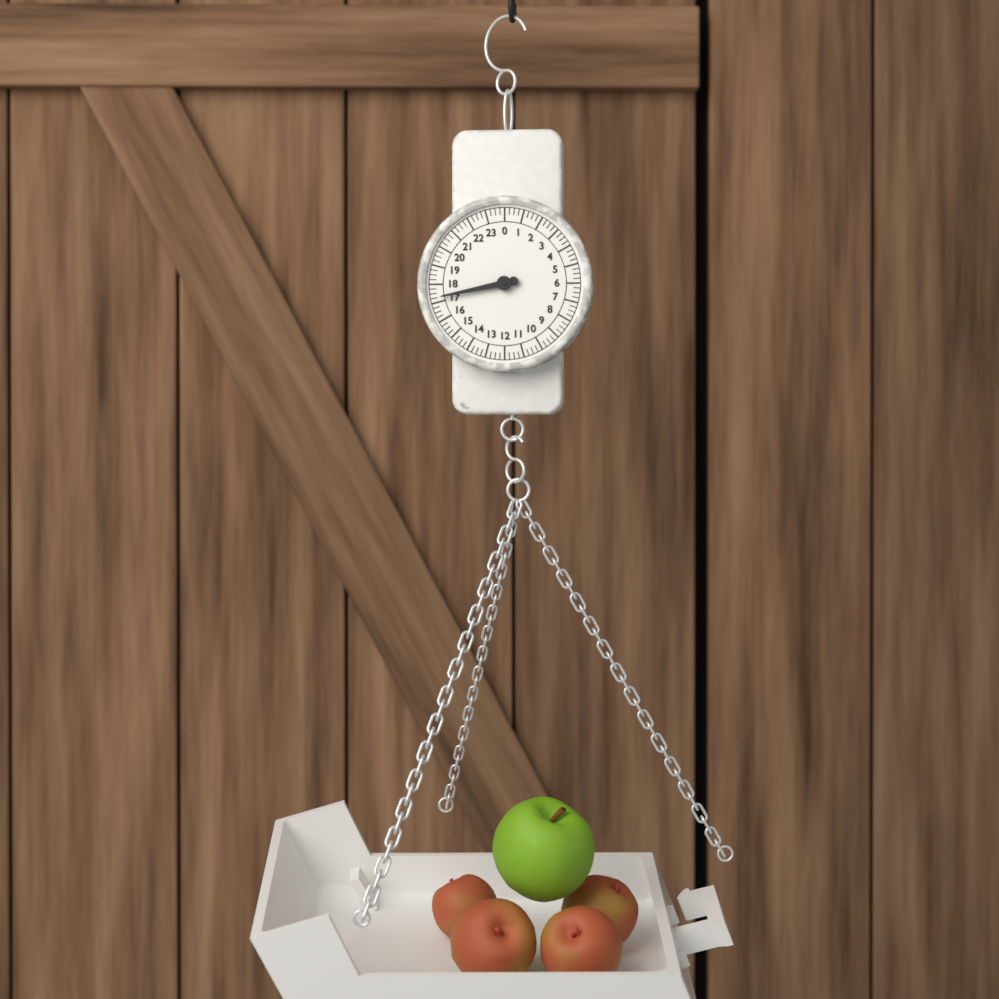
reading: 17.25 (no unit)
